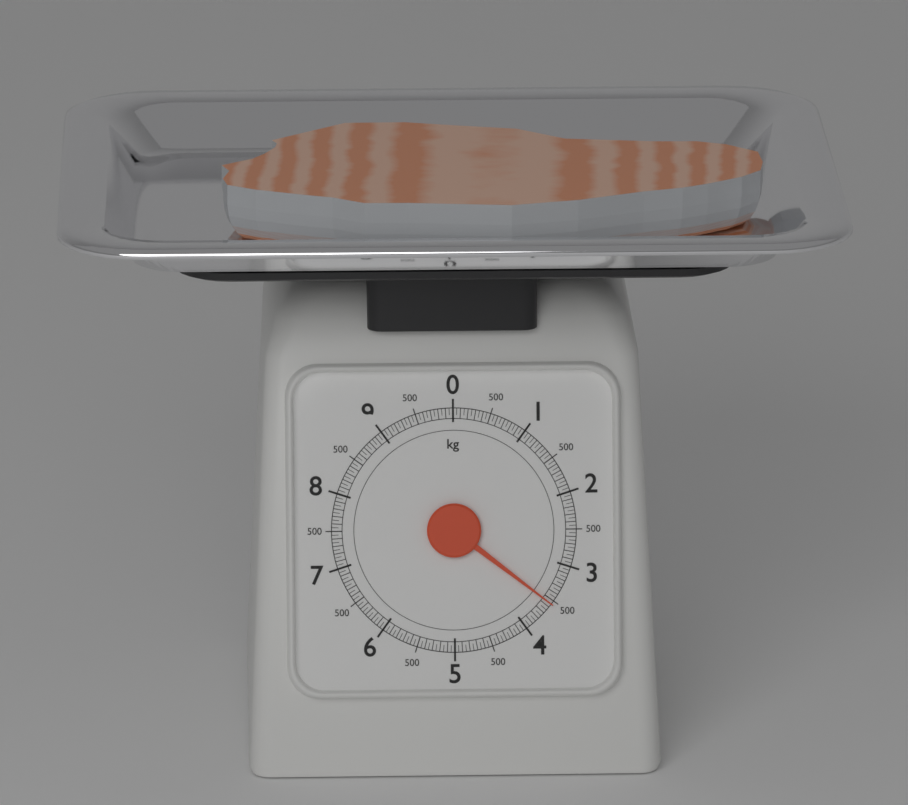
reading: 3.55 kg
